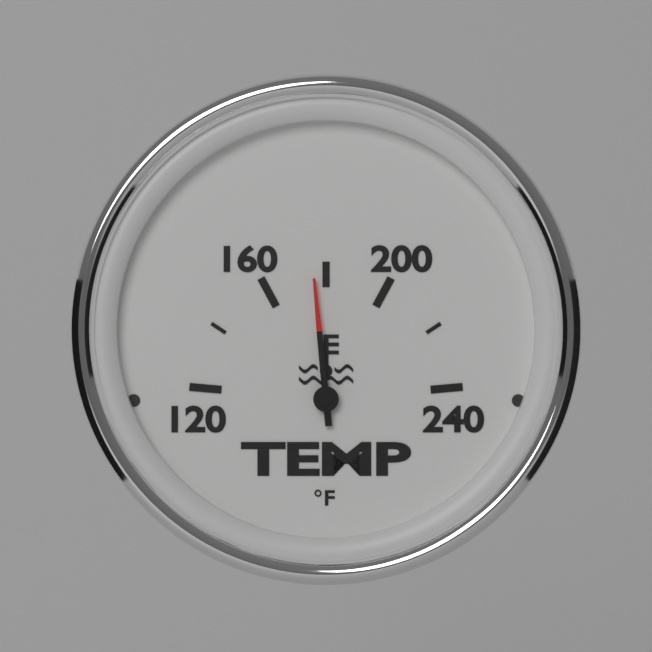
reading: 176 °F
